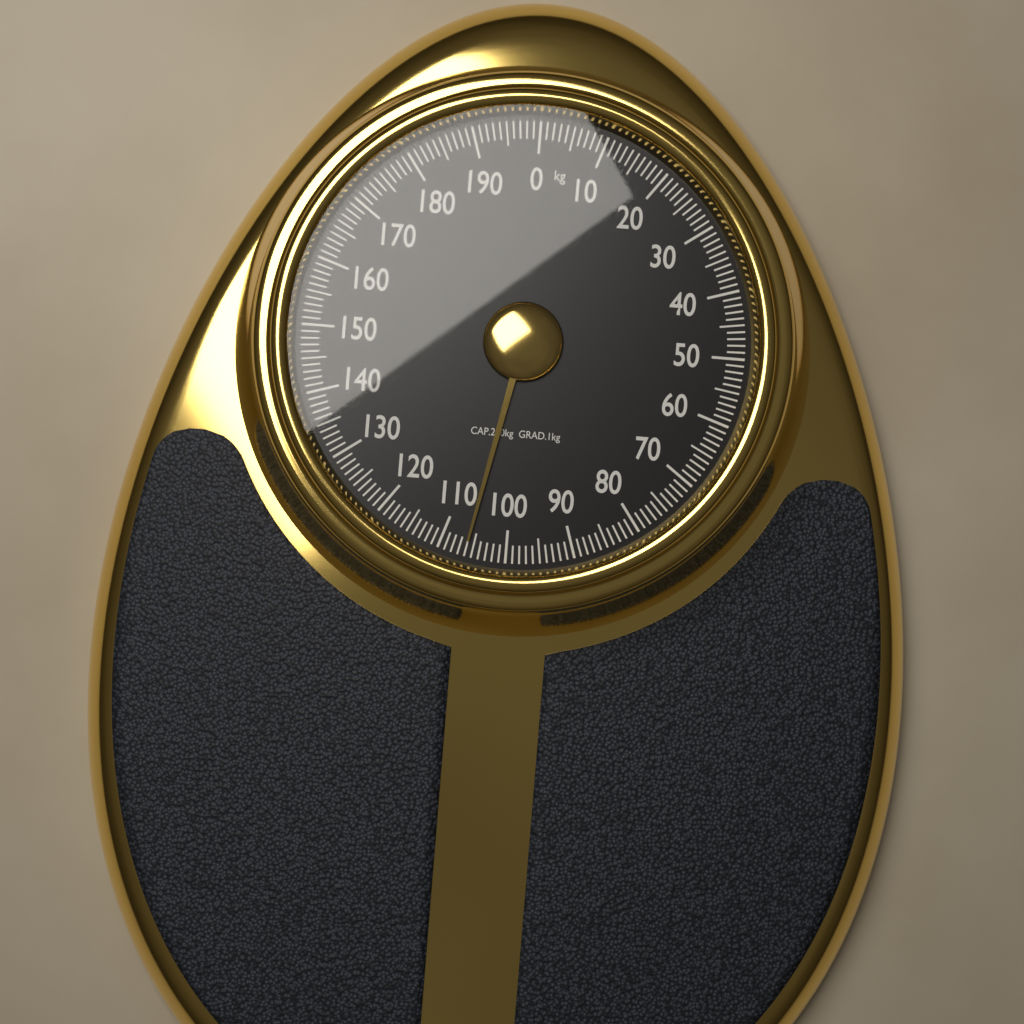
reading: 106 kg
